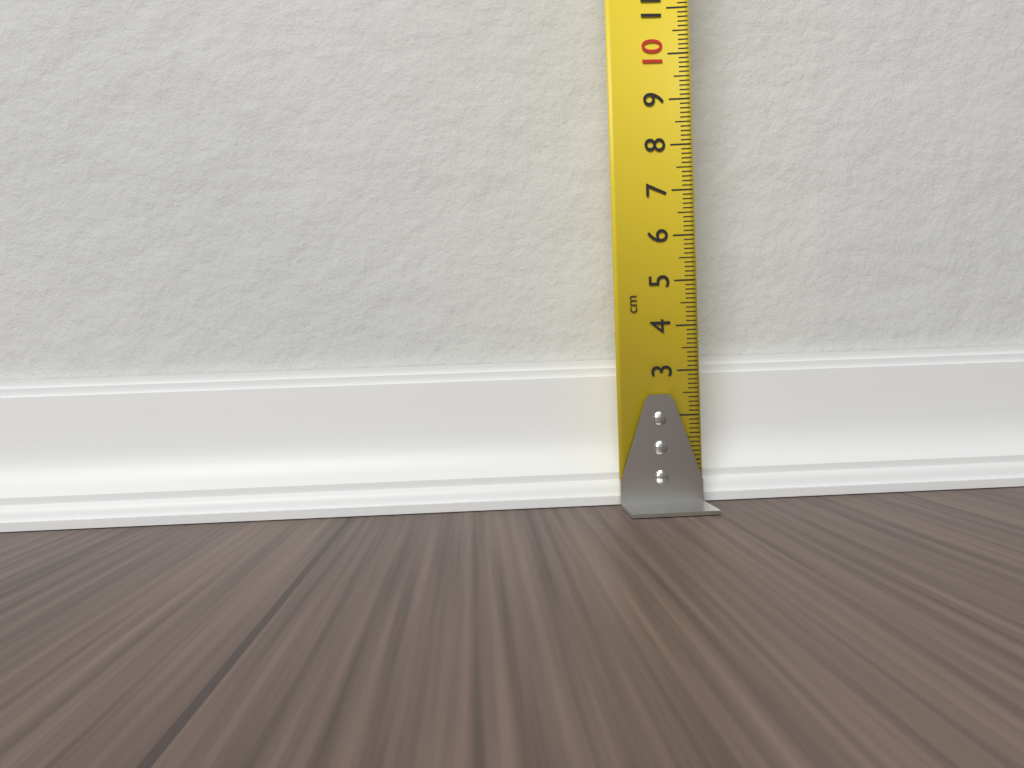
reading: 3.3 cm
